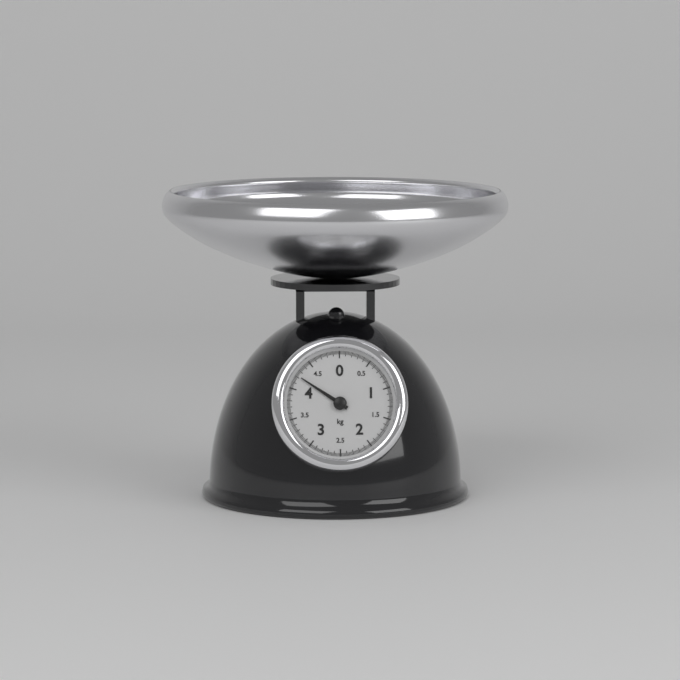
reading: 4.22 kg
